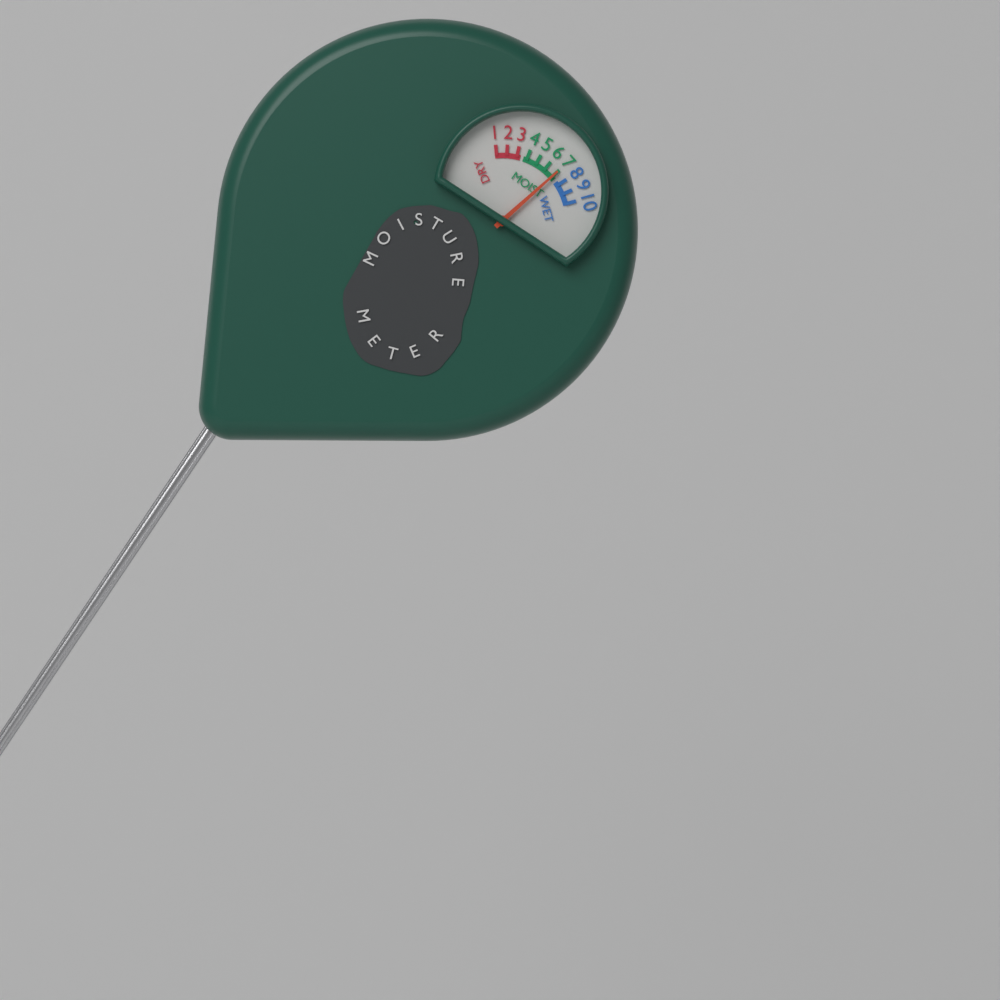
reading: 7 (no unit)
